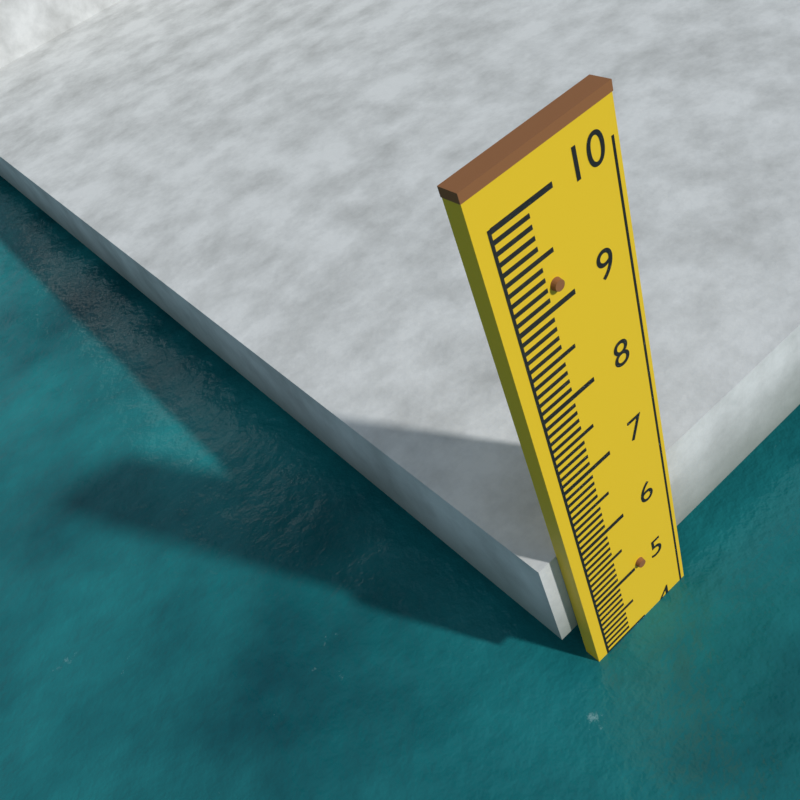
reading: 4.0 (no unit)
